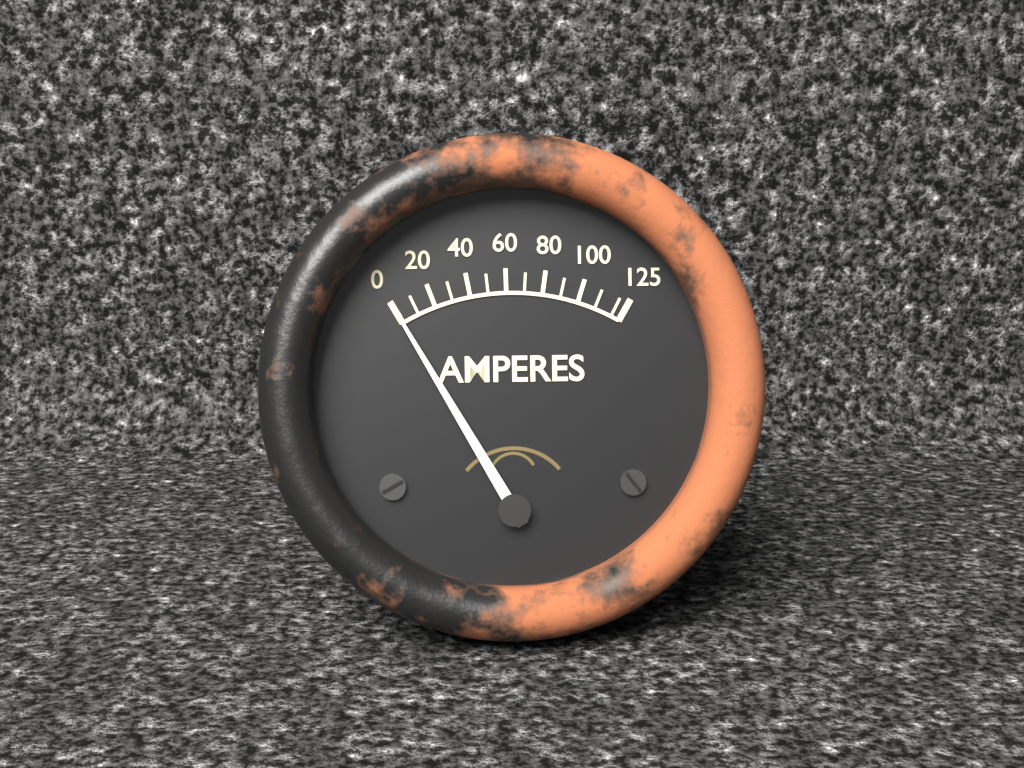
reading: 0 A
